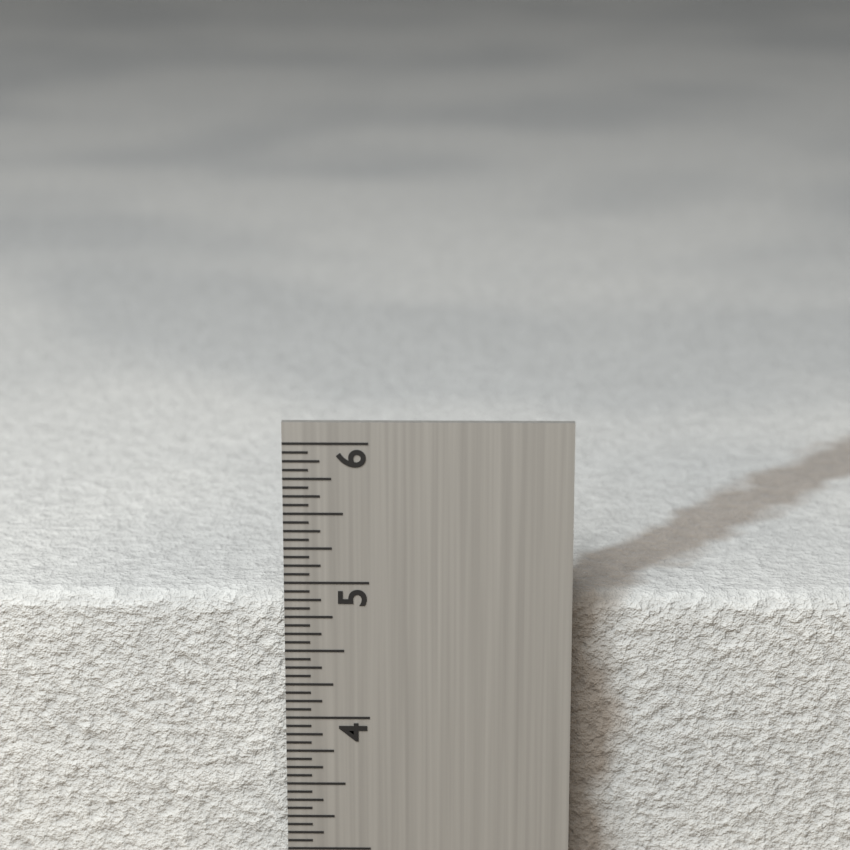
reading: 4.8125 in
